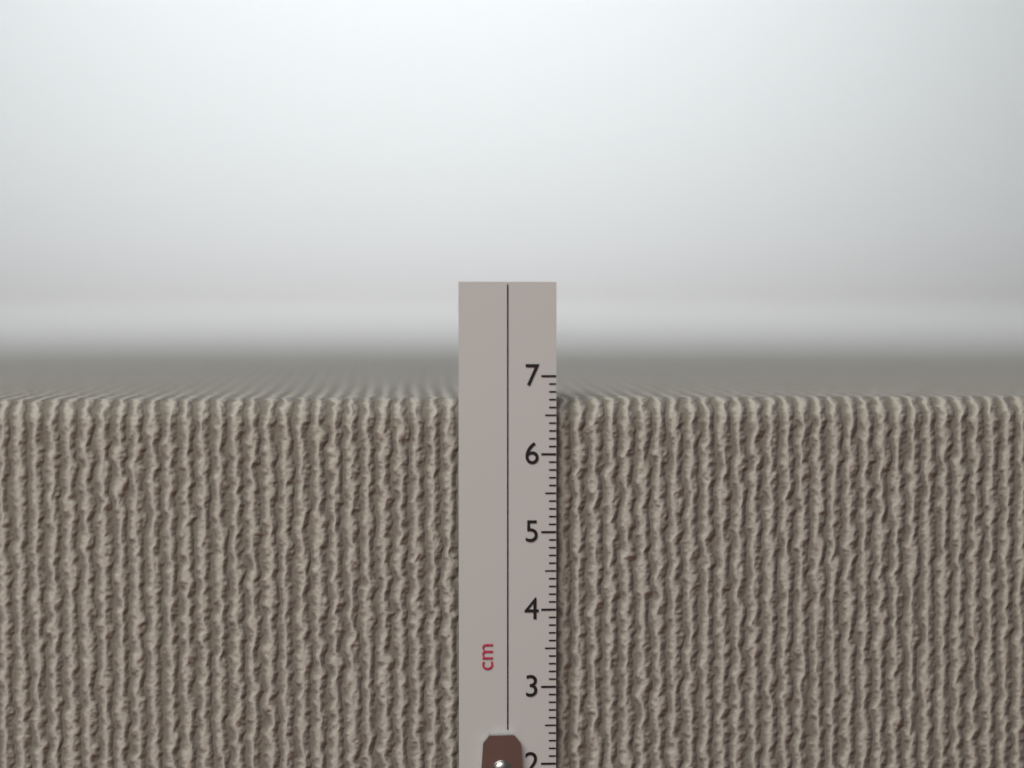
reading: 6.7 cm
